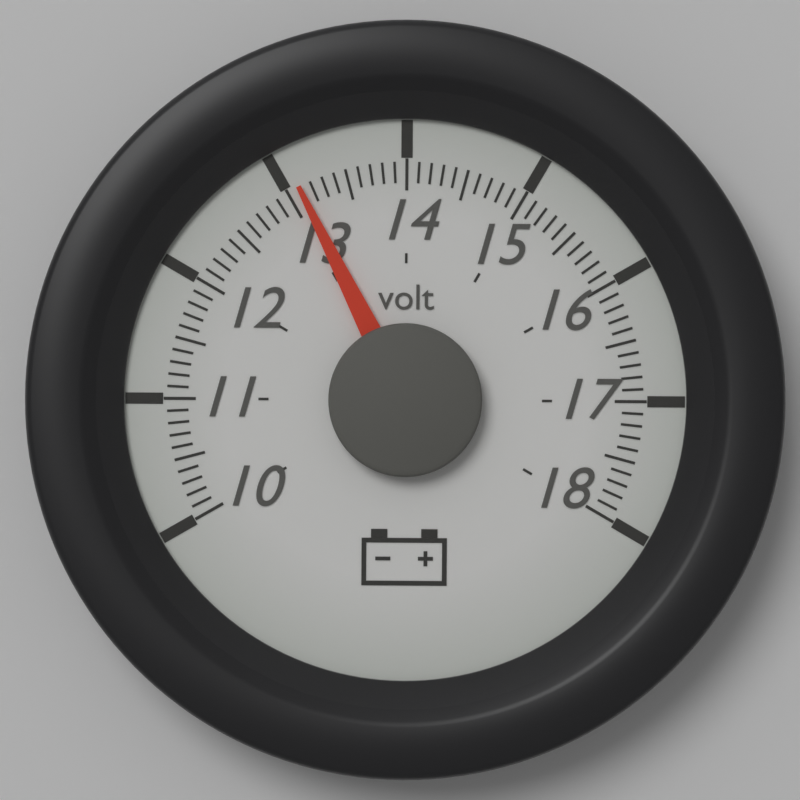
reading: 13.1 volt
